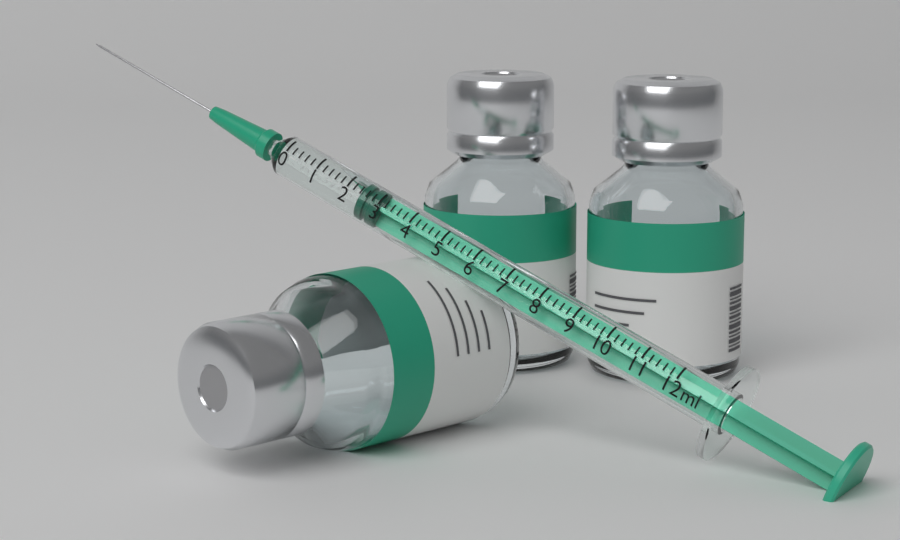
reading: 2.4 ml
